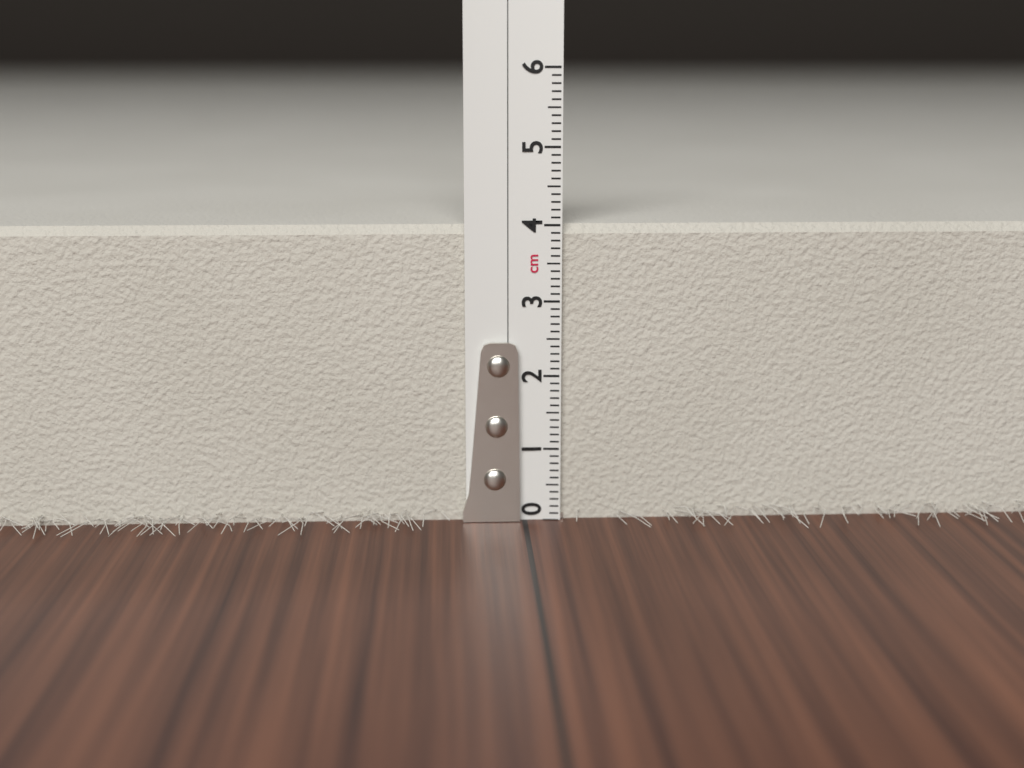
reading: 4.0 cm
